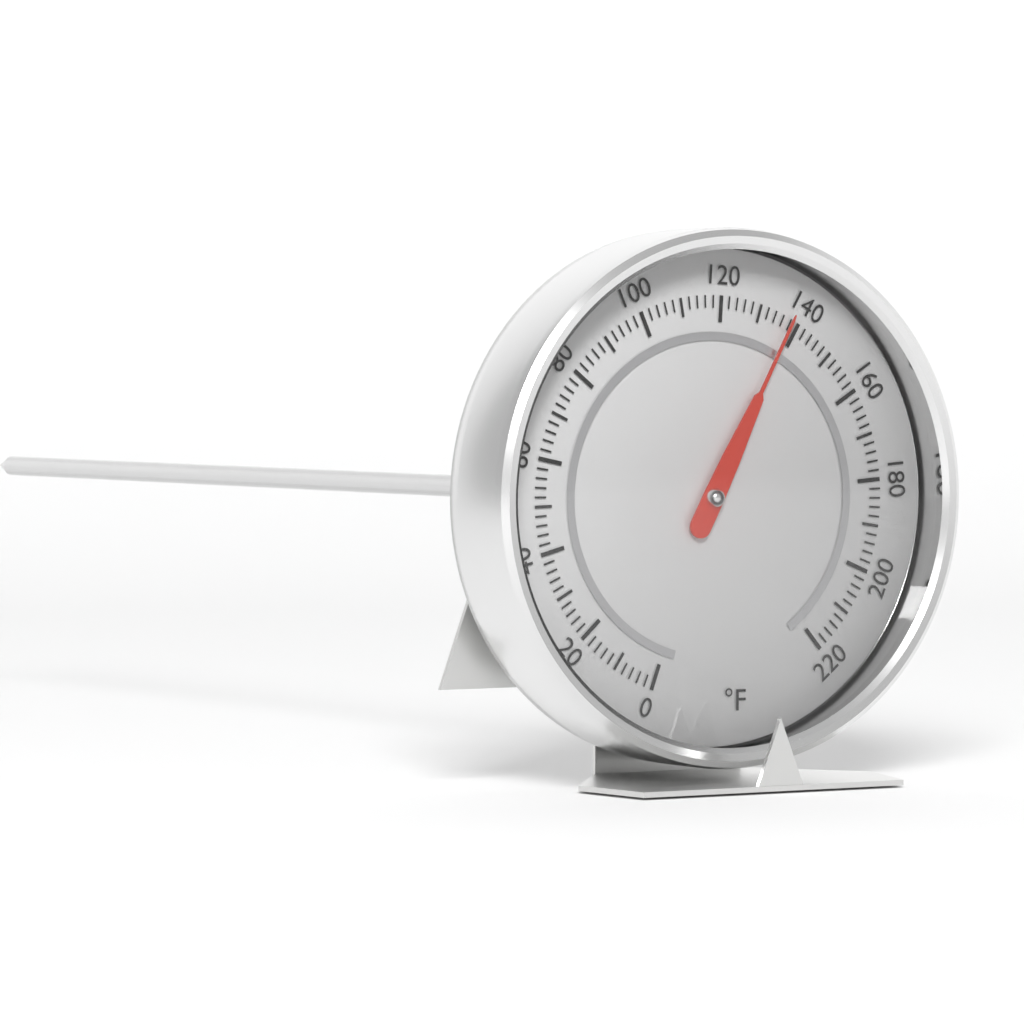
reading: 138 °F
